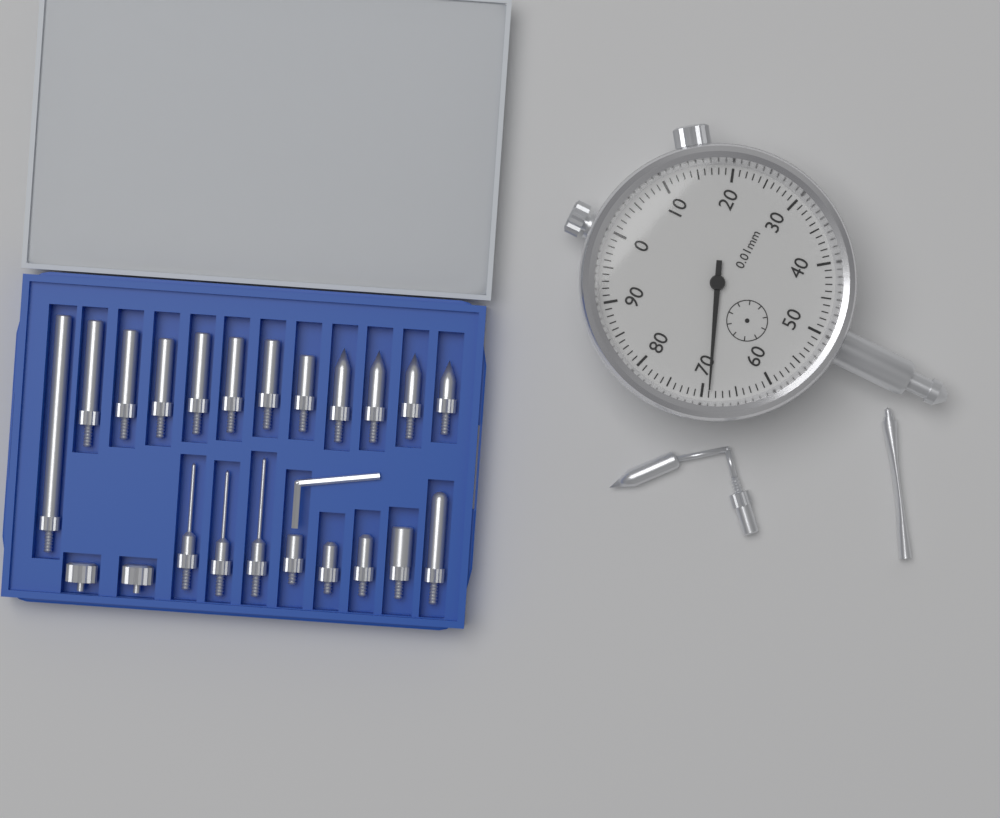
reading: 0.69 mm
